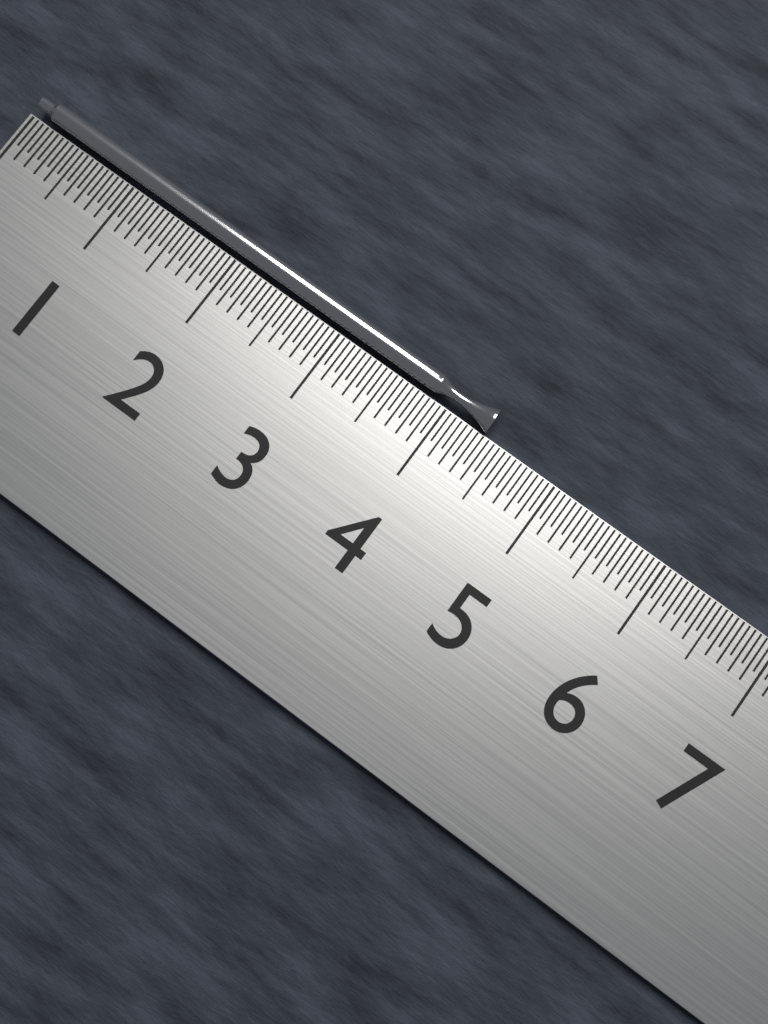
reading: 4.35 cm
